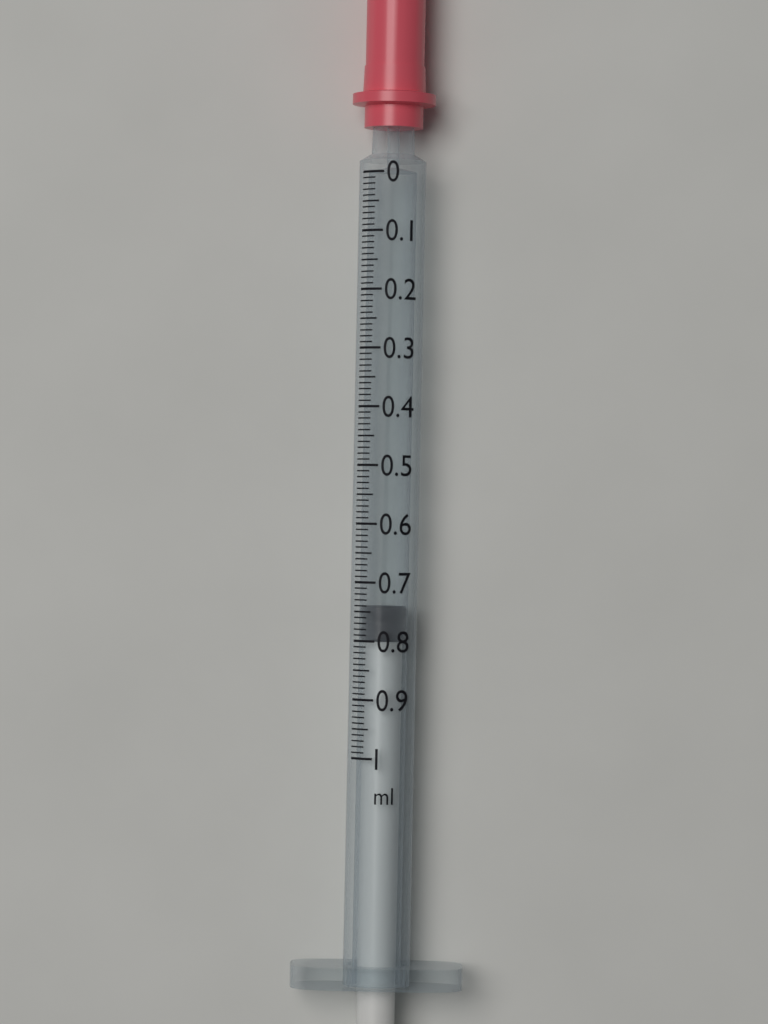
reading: 0.74 ml
